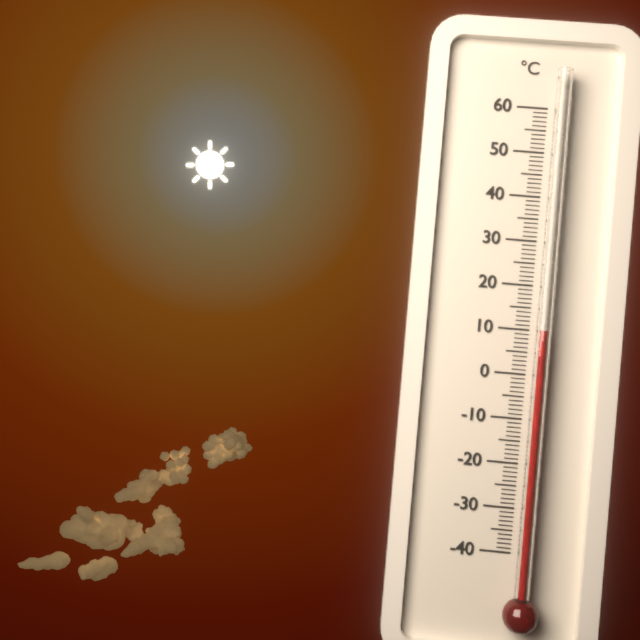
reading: 10 °C
